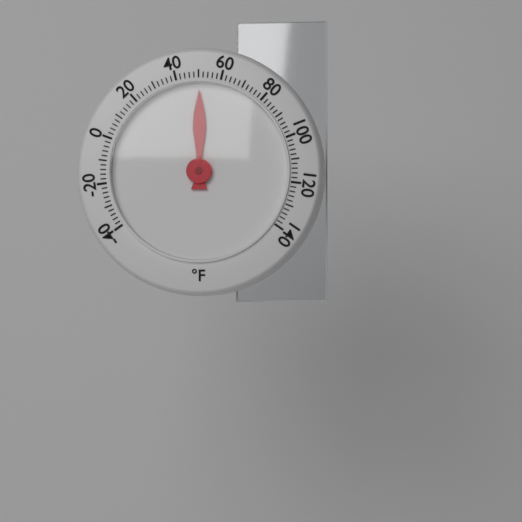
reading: 50 °F
